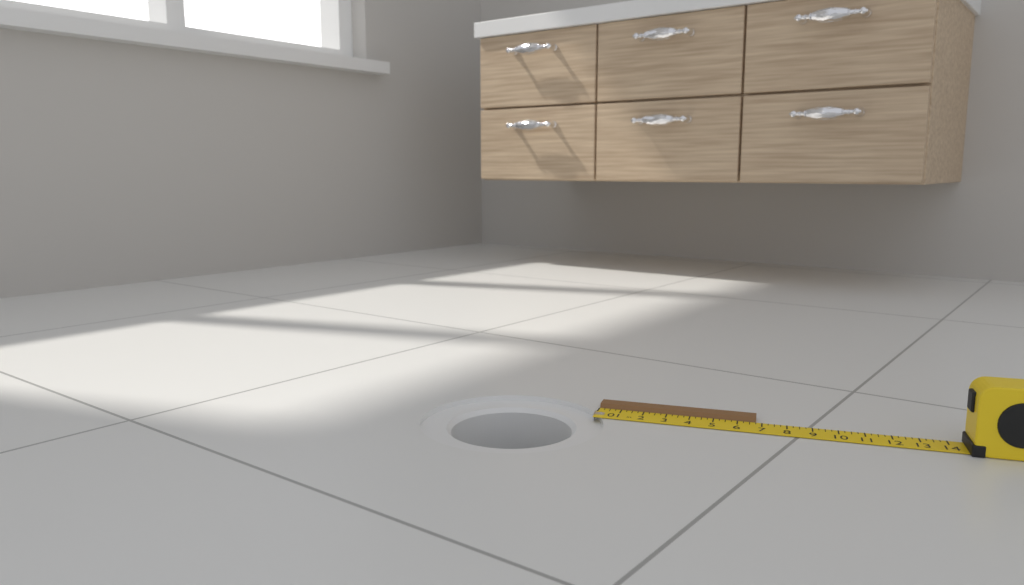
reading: 6.75 in
